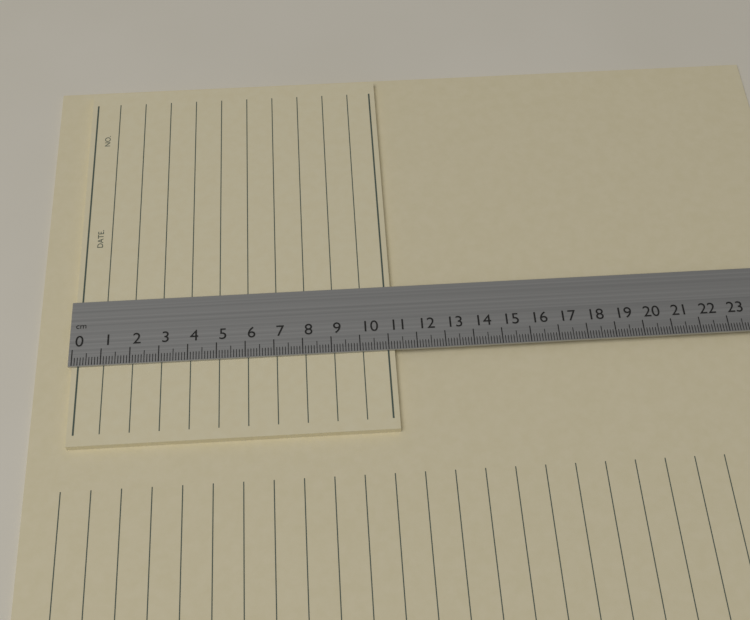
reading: 11.2 cm
